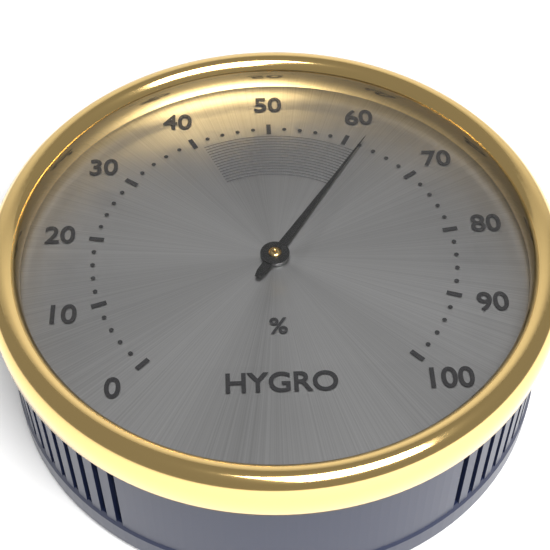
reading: 62 %
